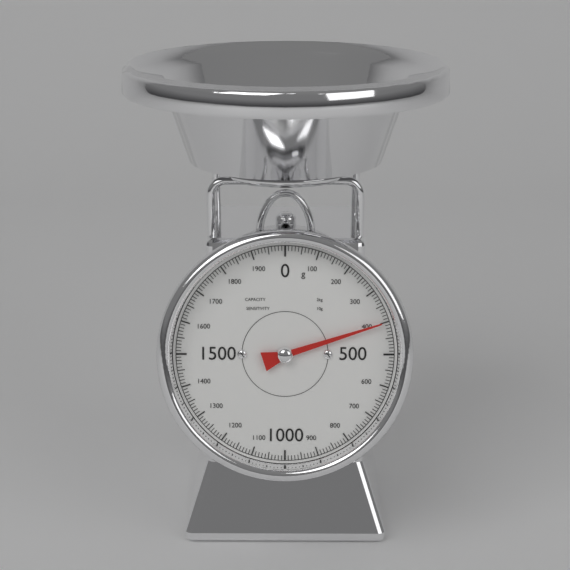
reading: 400 g
